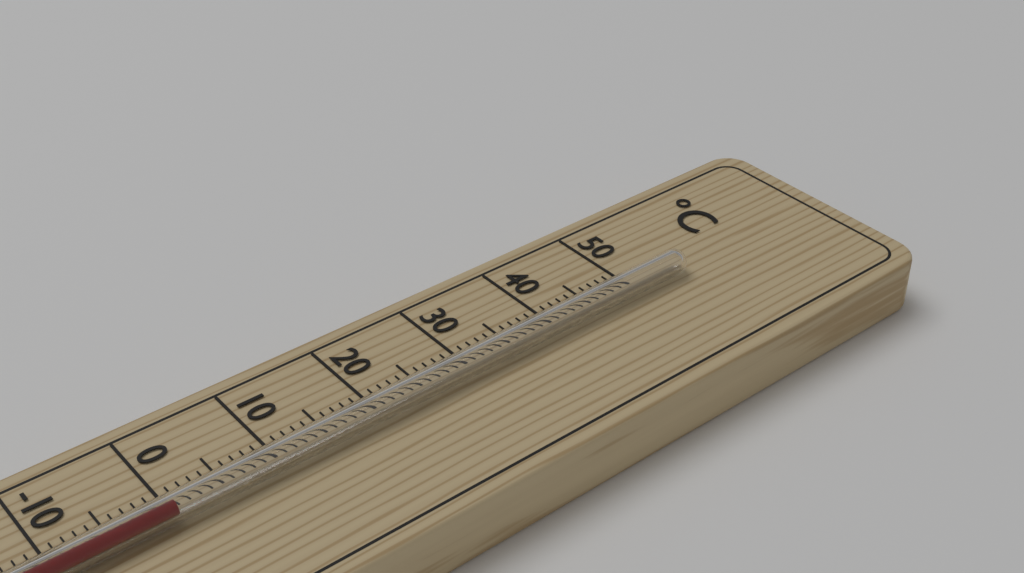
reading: 0 °C
